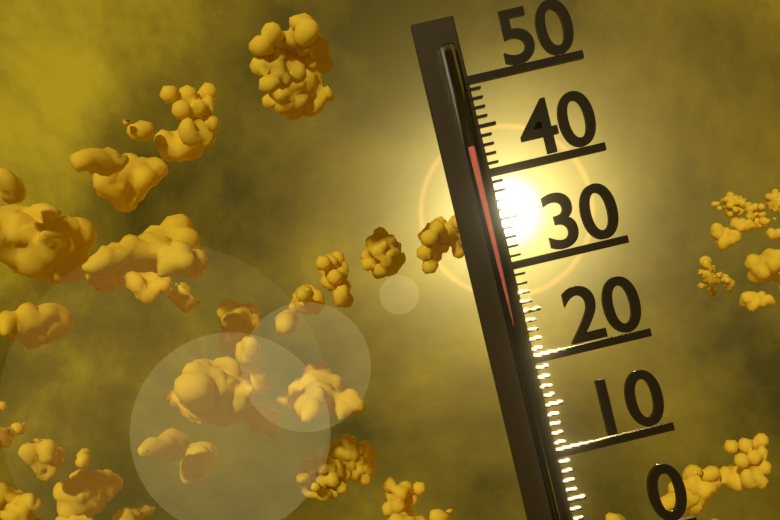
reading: 43 (no unit)
